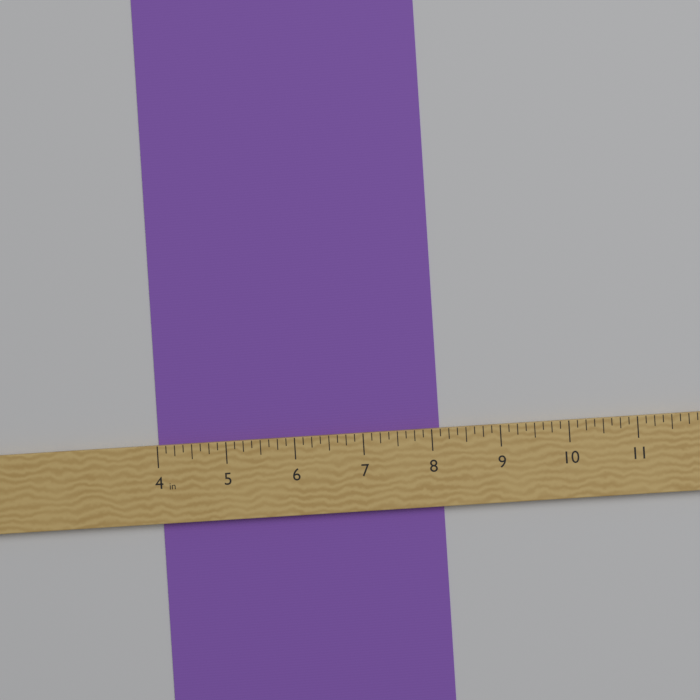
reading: 8.125 in
